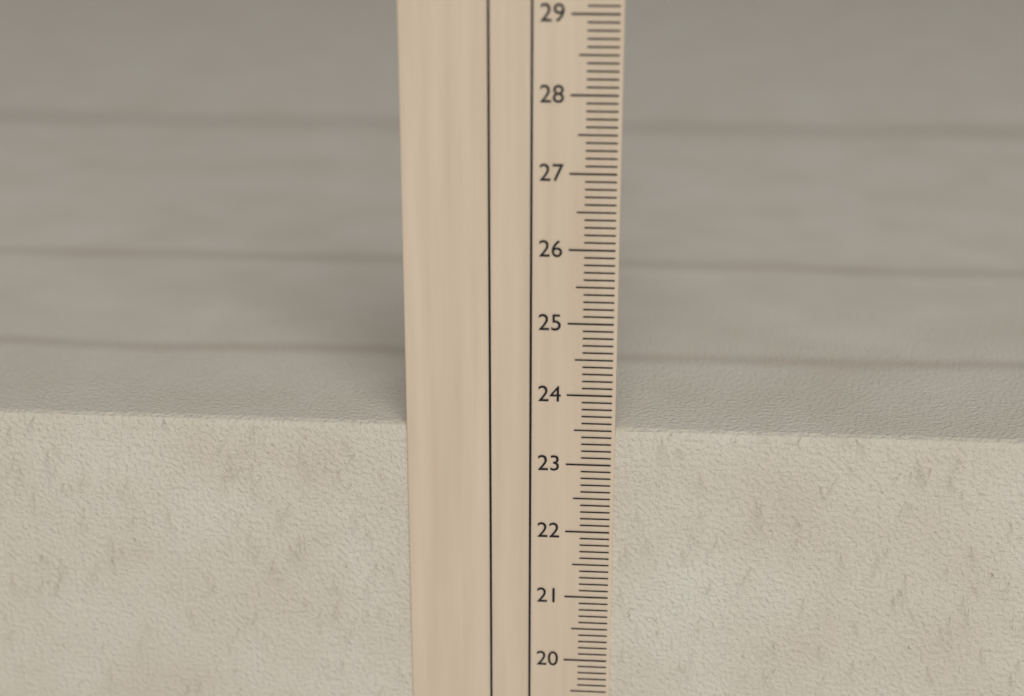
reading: 23.5 cm
